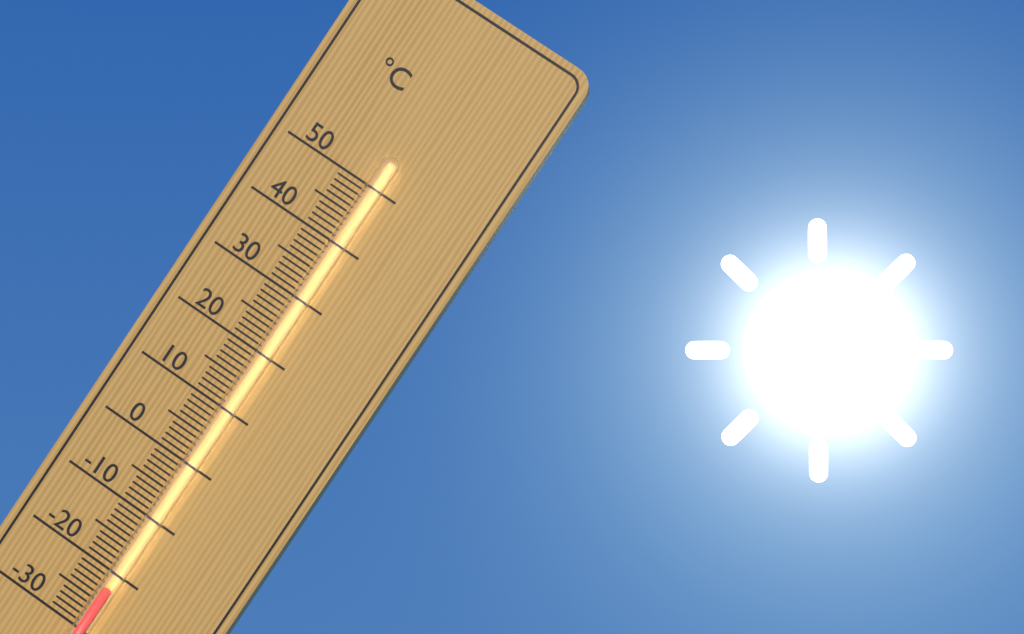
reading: -22 °C
